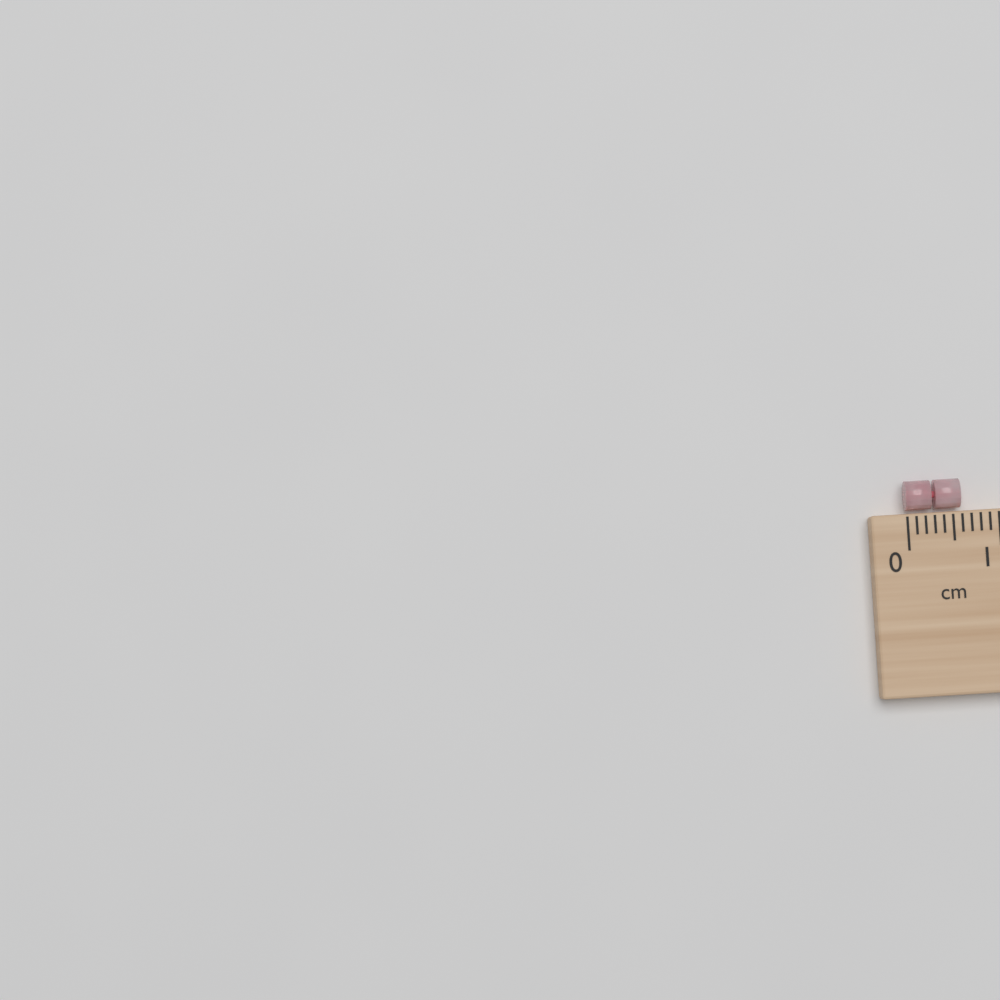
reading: 0.6 cm
